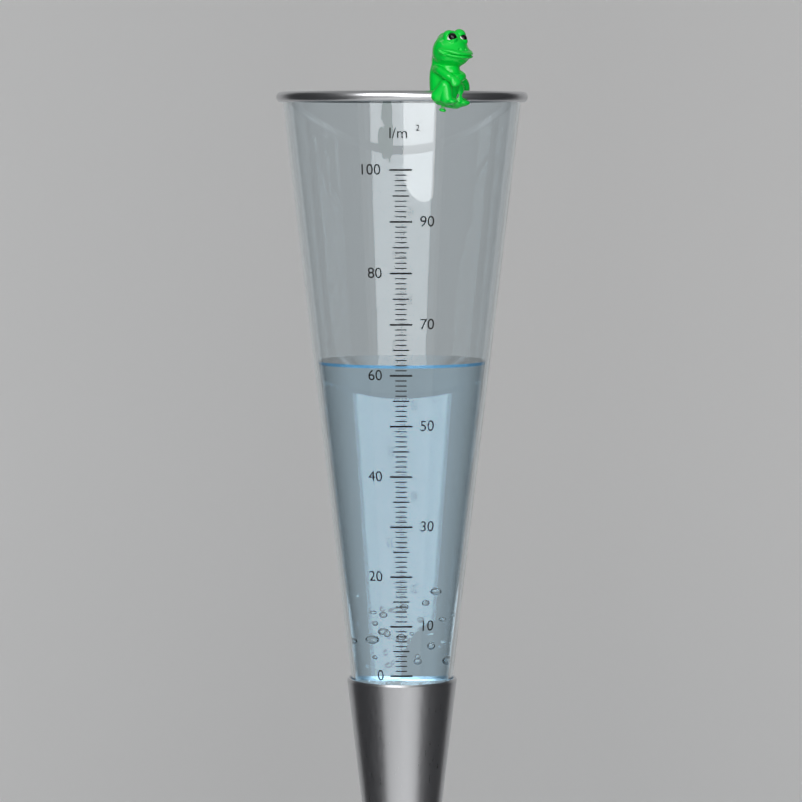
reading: 62 l/m²
